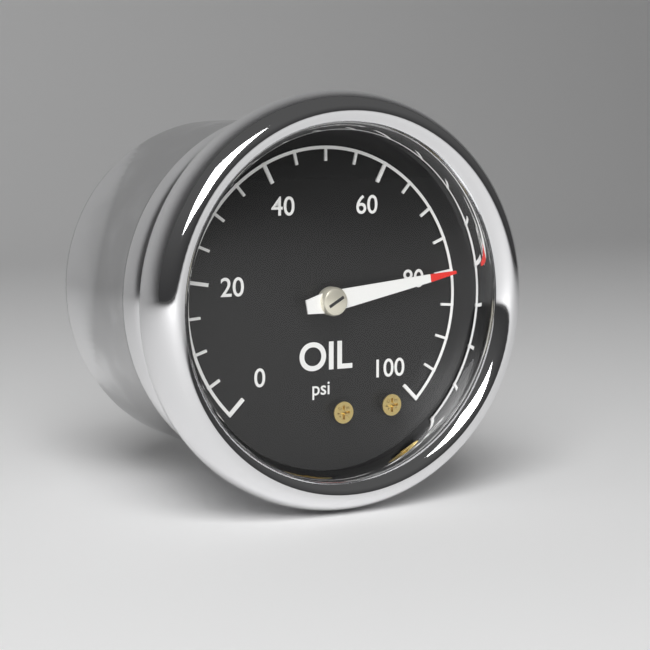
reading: 80 psi
